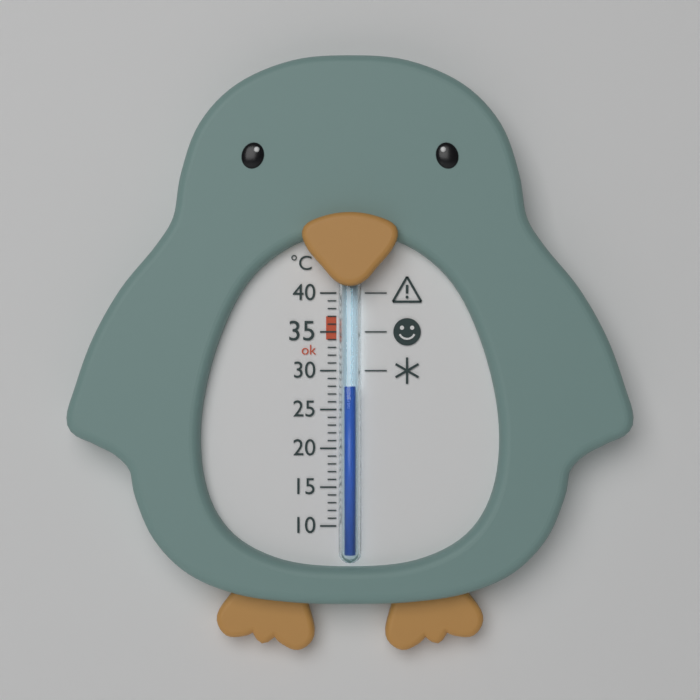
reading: 28 °C
